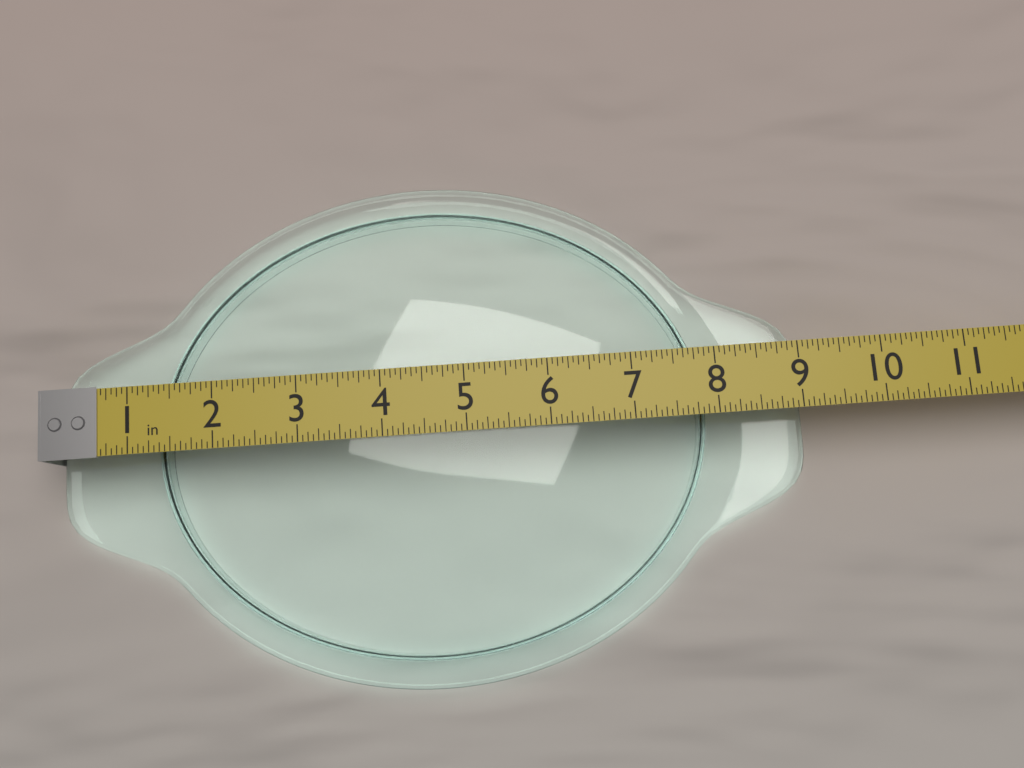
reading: 9.1250 in
